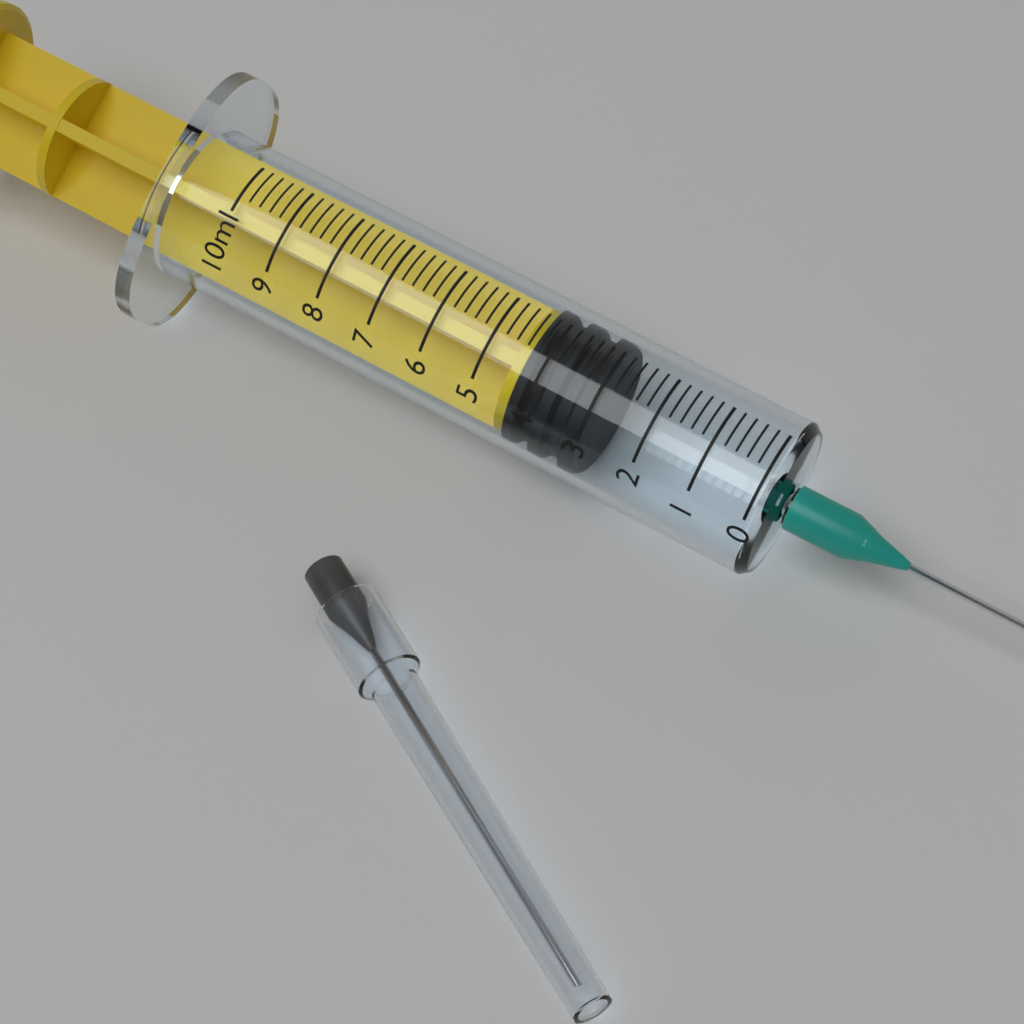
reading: 3.0 ml
